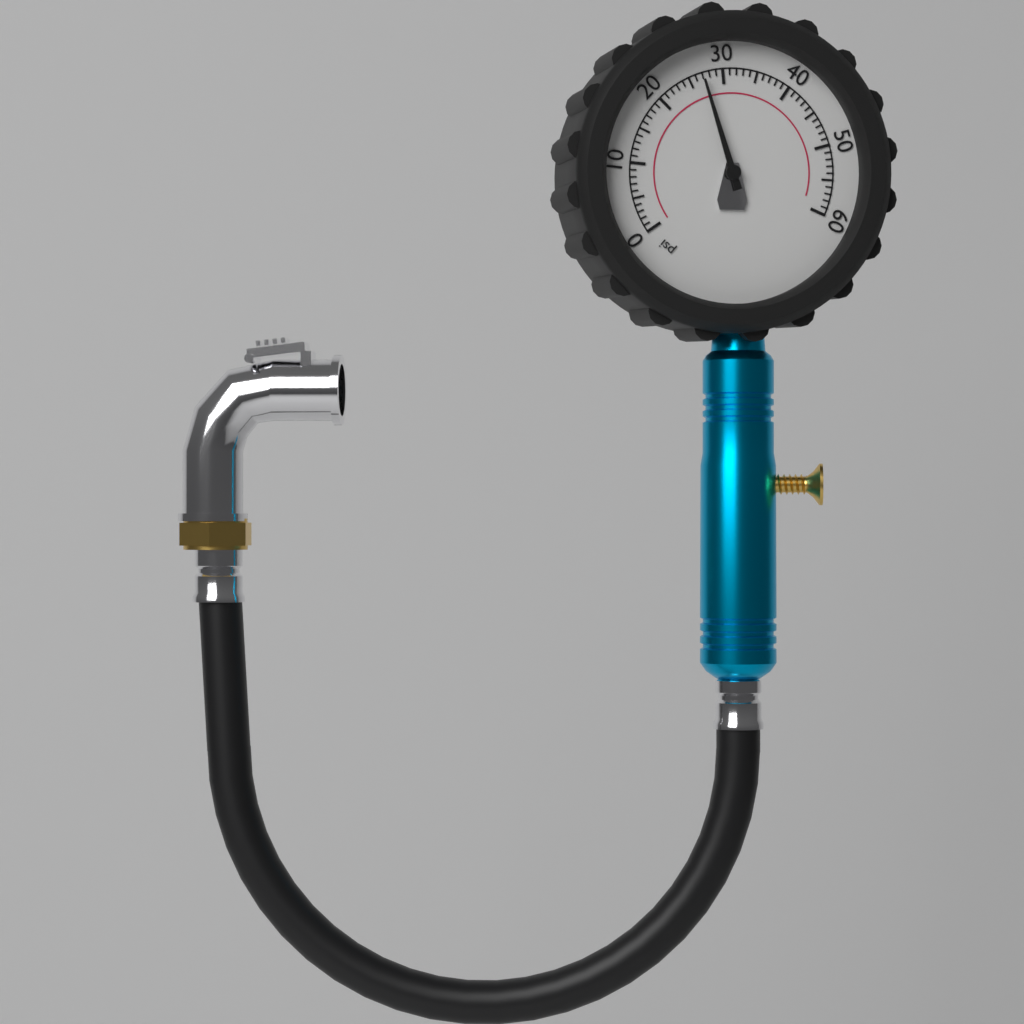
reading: 27 psi
